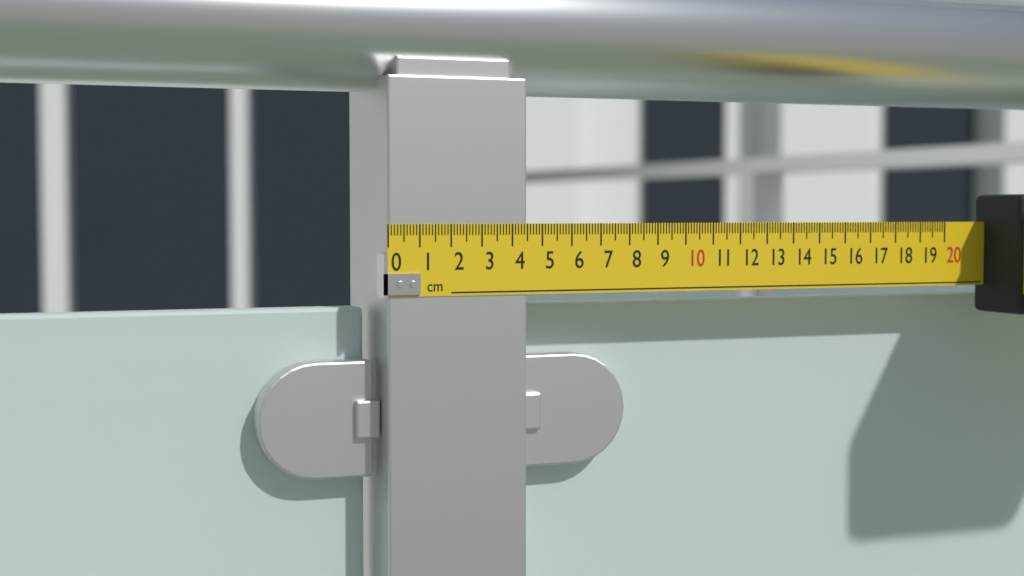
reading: 4.5 cm
